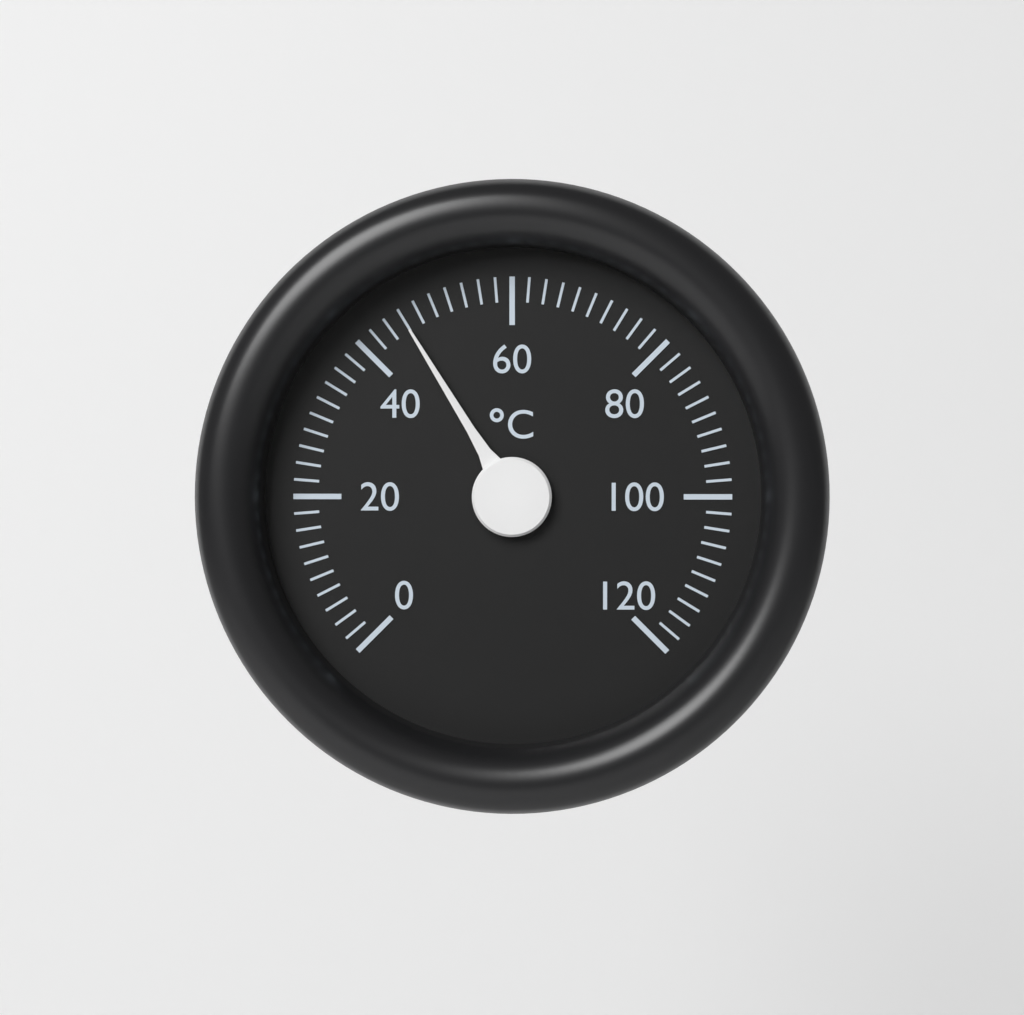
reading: 46 °C
